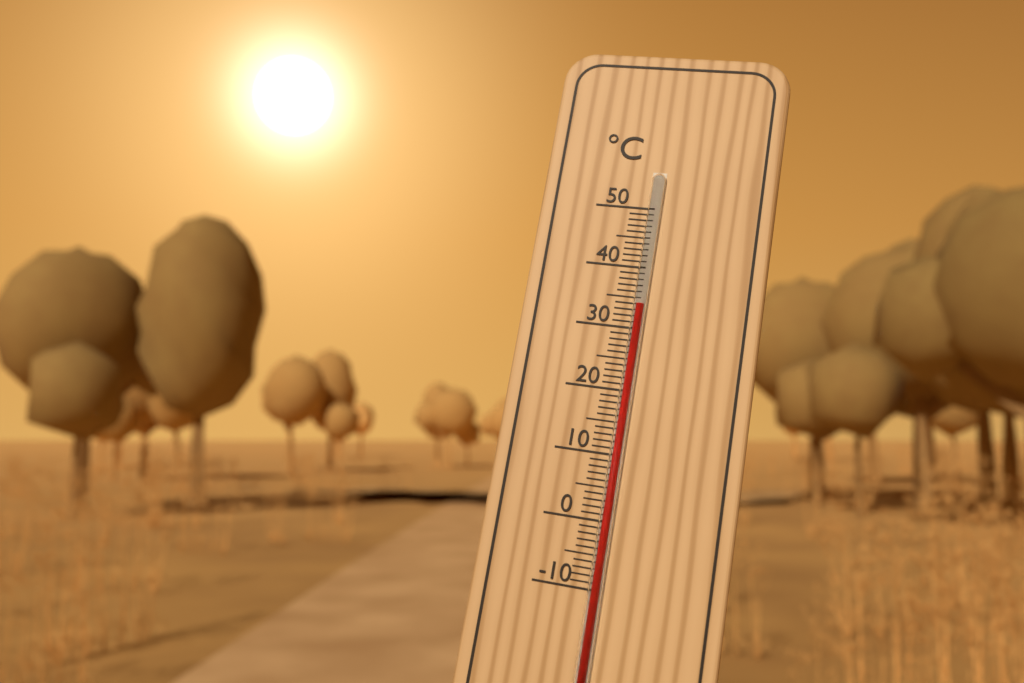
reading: 34 °C
